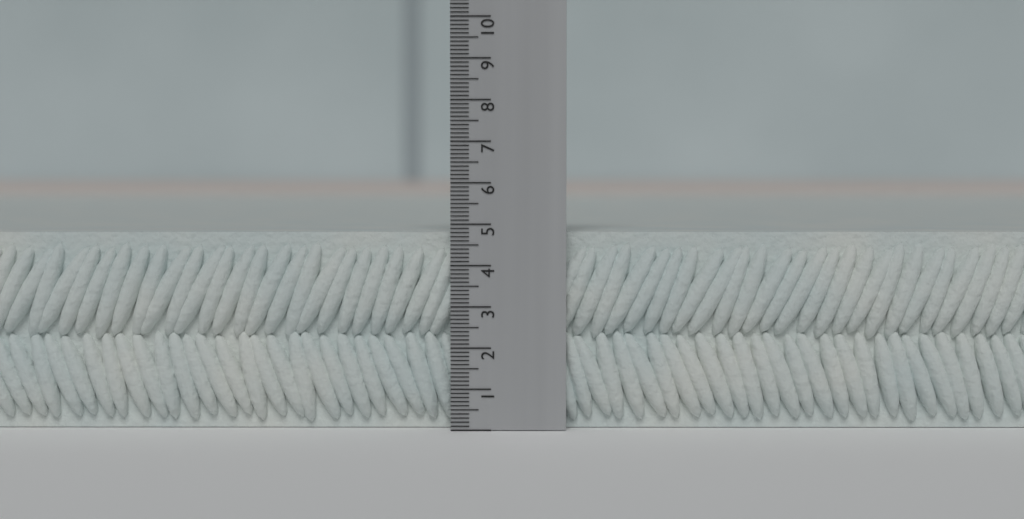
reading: 4.8 (no unit)
